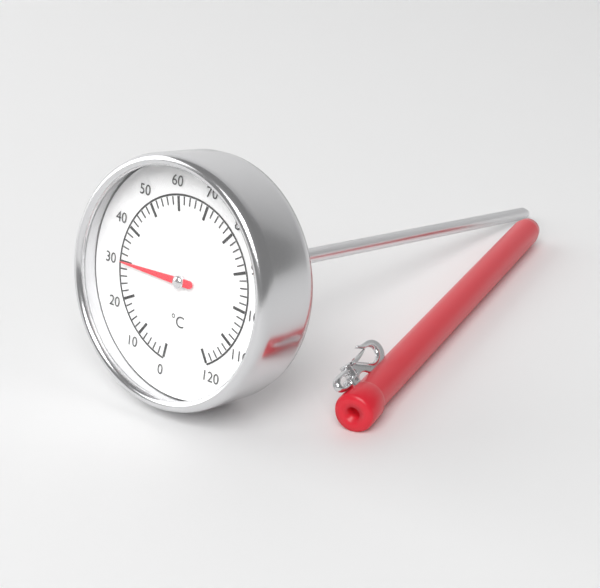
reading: 30 °C
